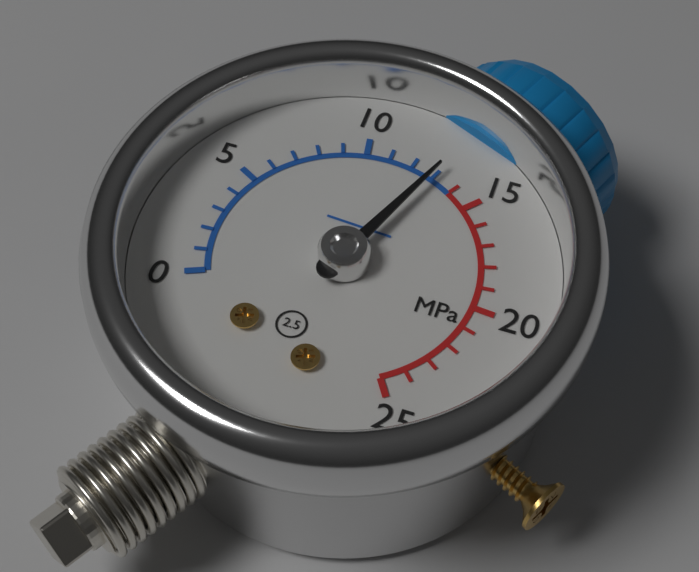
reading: 13 MPa
